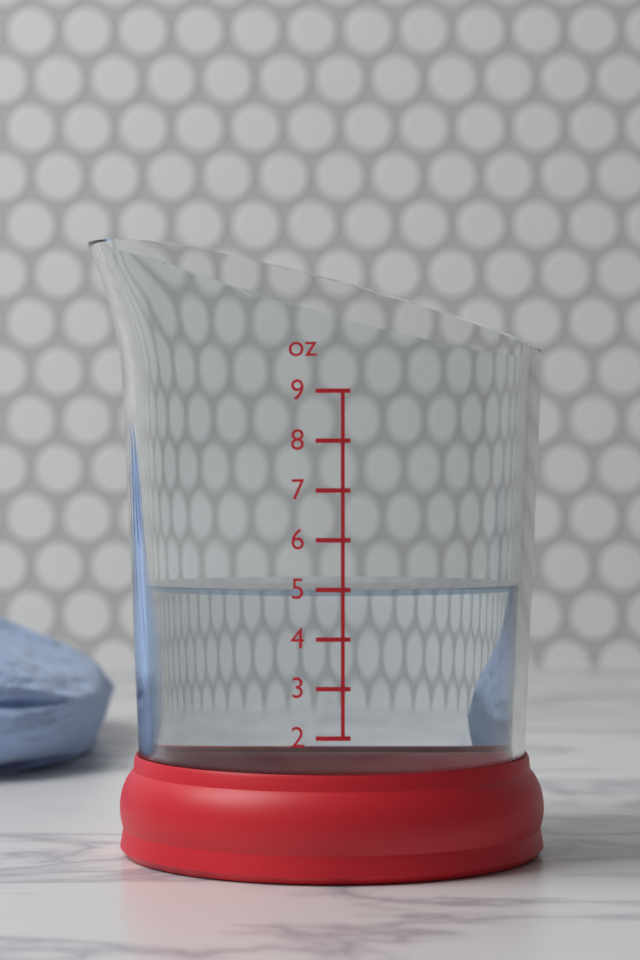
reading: 5 oz
